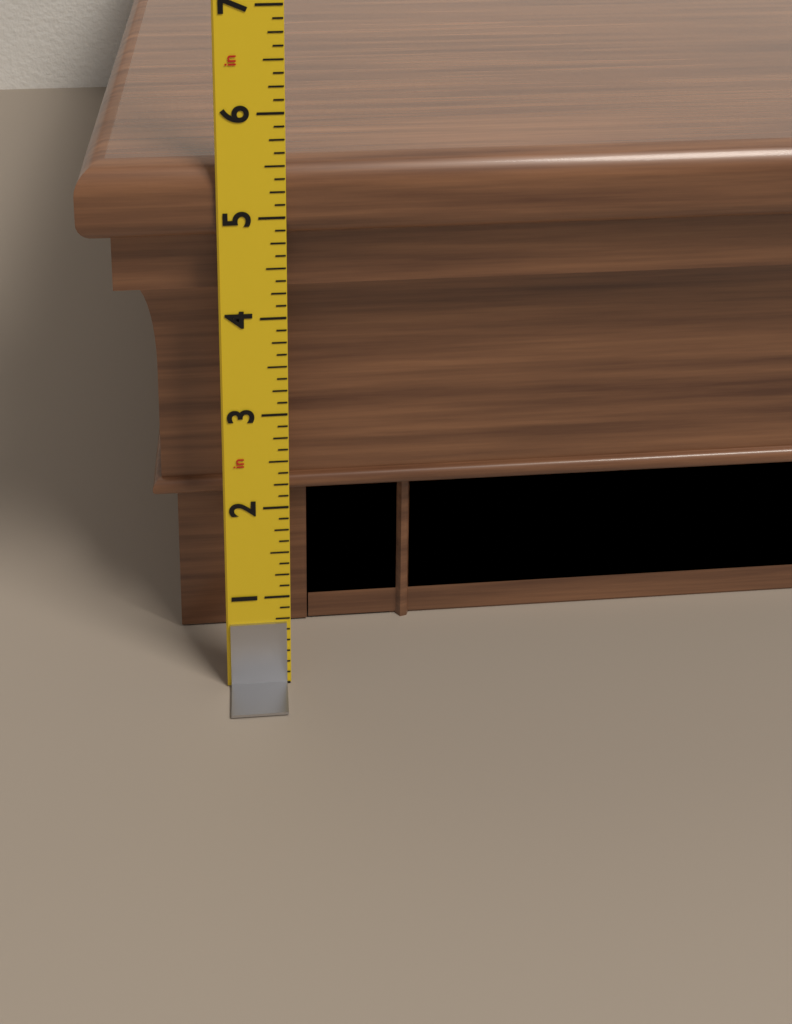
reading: 5.500 in
